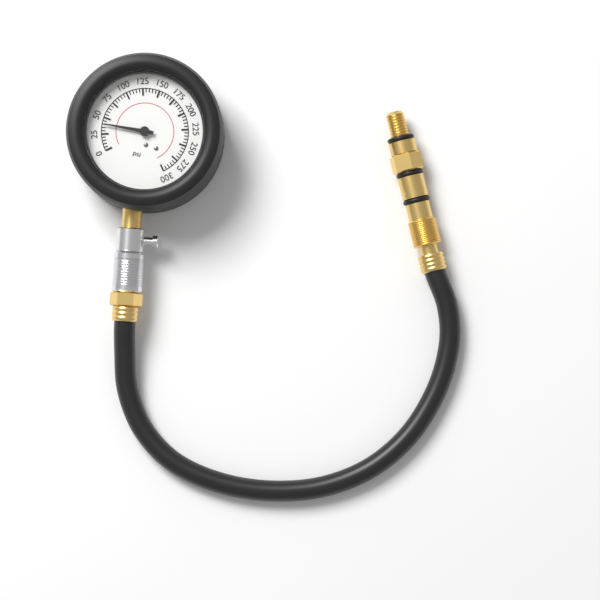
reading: 40 psi
